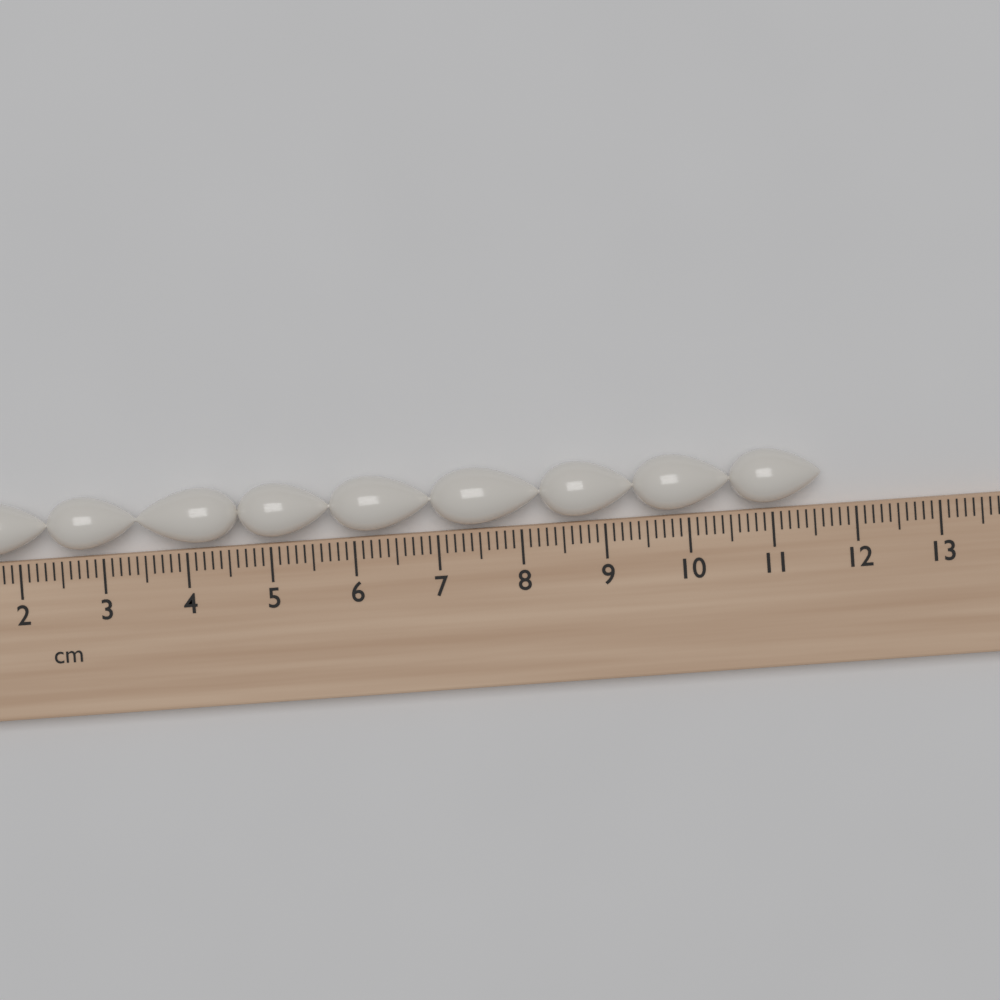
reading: 11.6 cm
